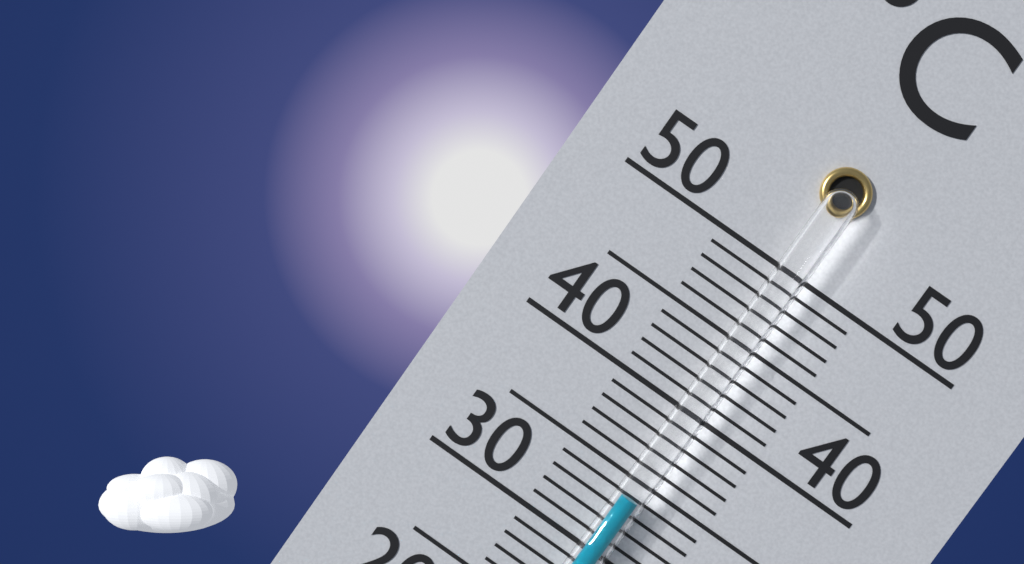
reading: 34 °C
